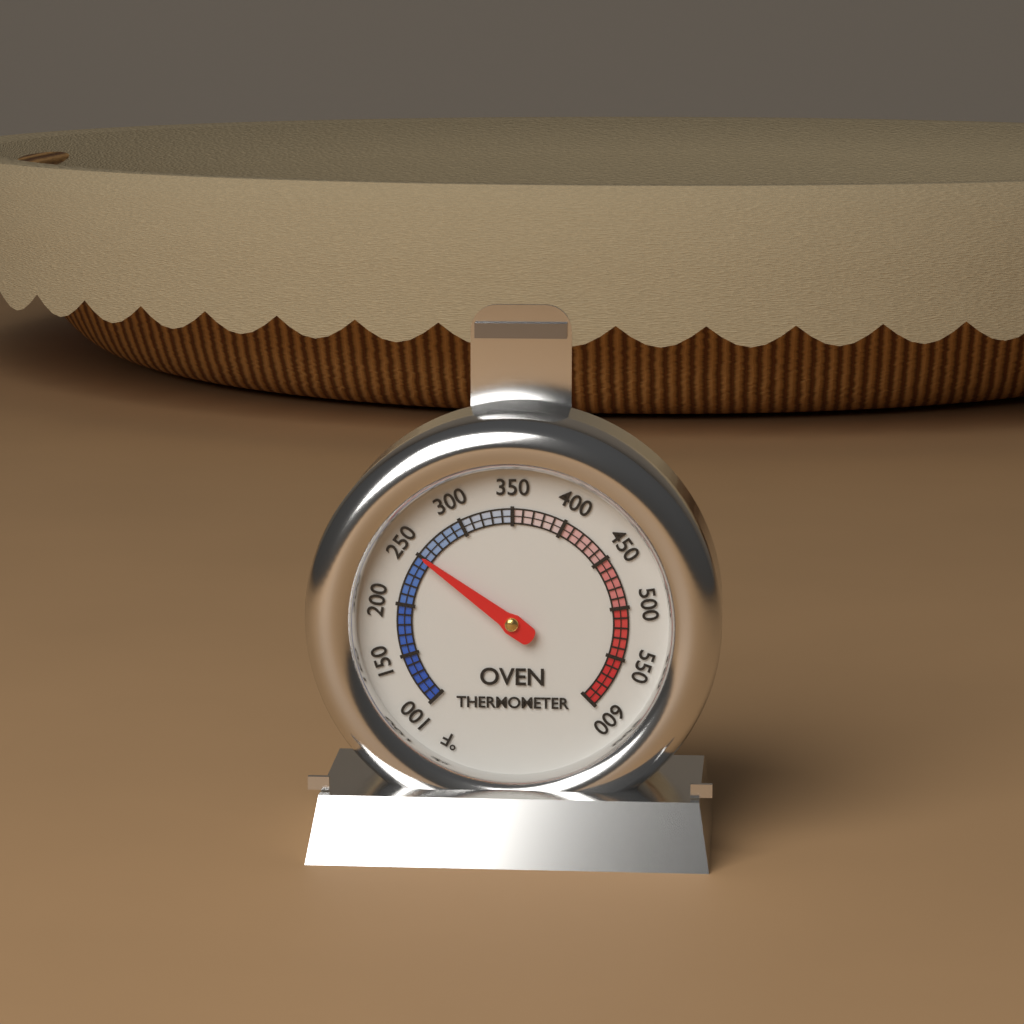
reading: 250 °F
